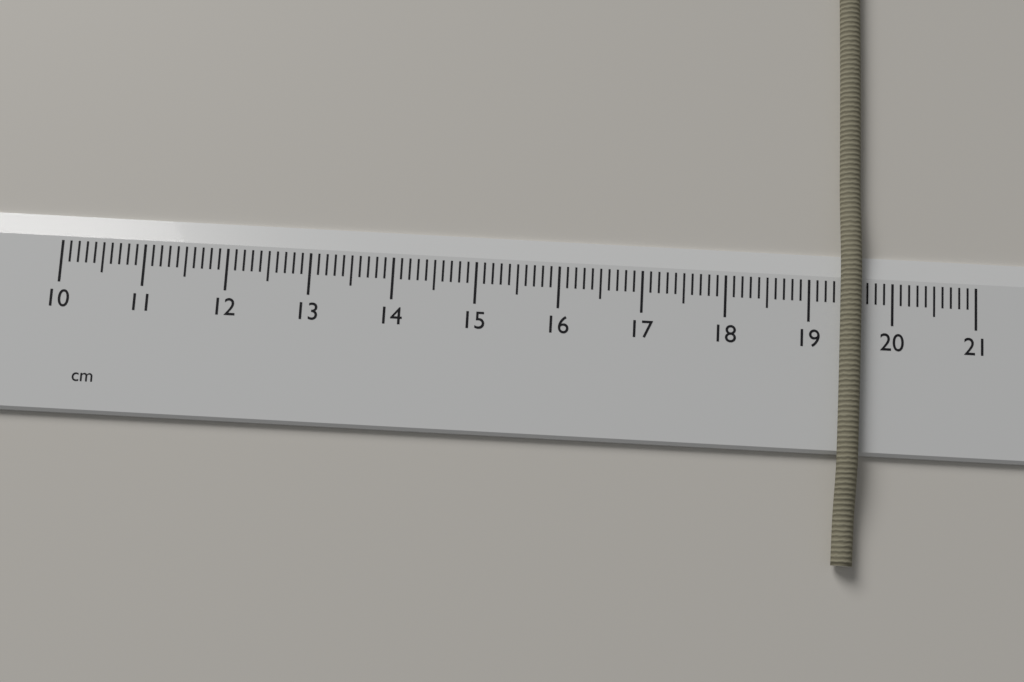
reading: 19.6 cm
